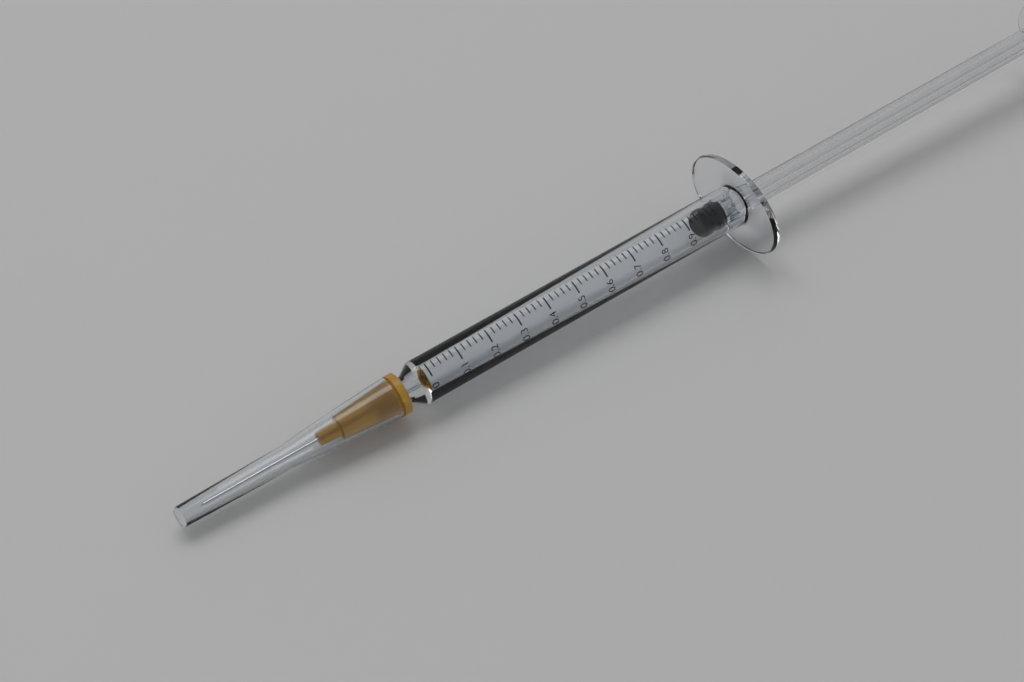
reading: 0.96 ml
